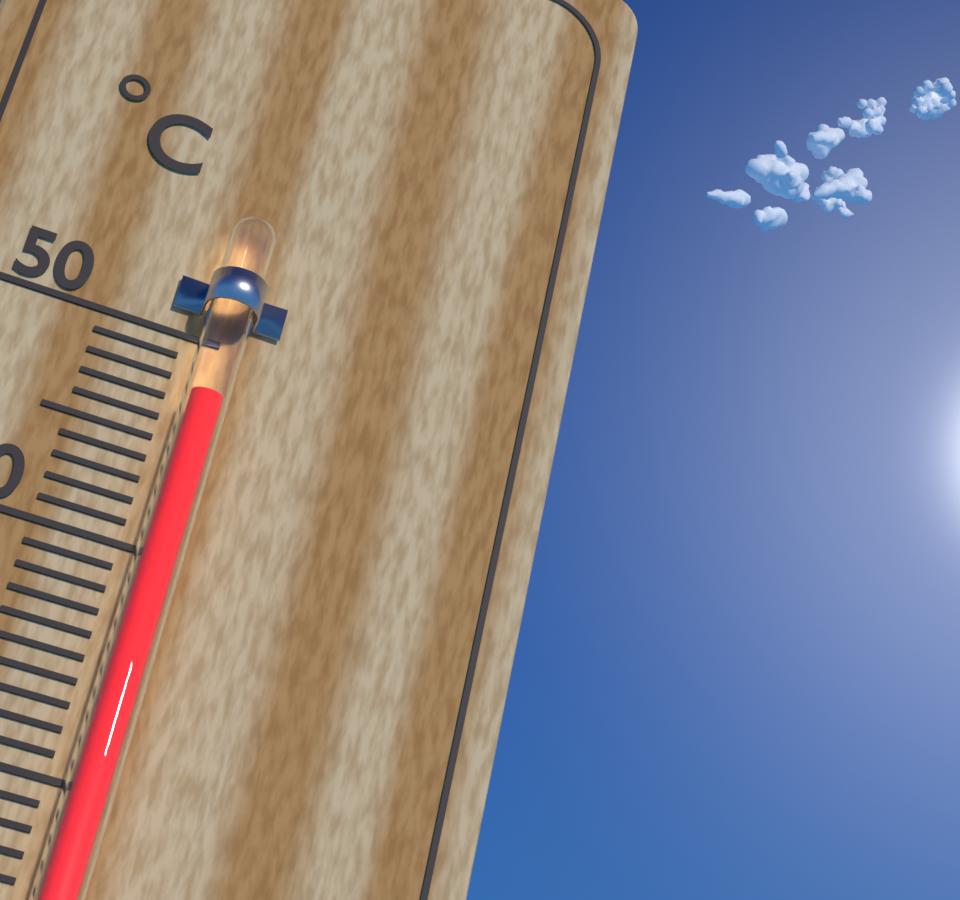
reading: 47 °C
